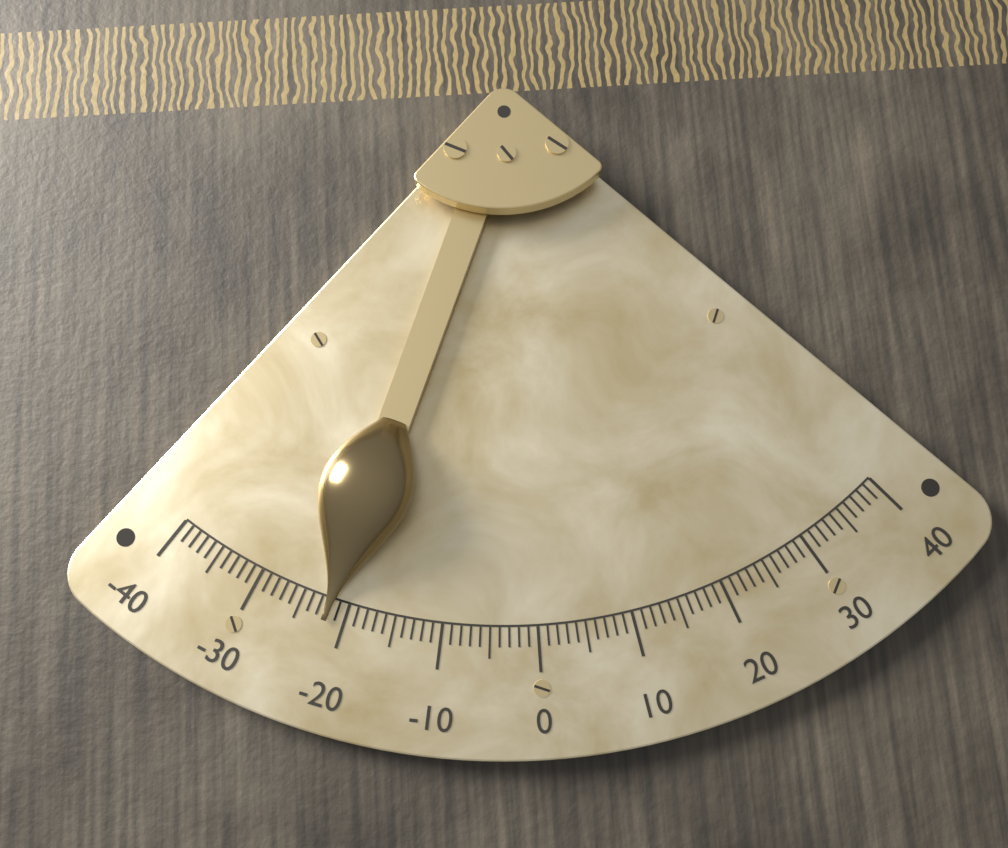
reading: -22 (no unit)
